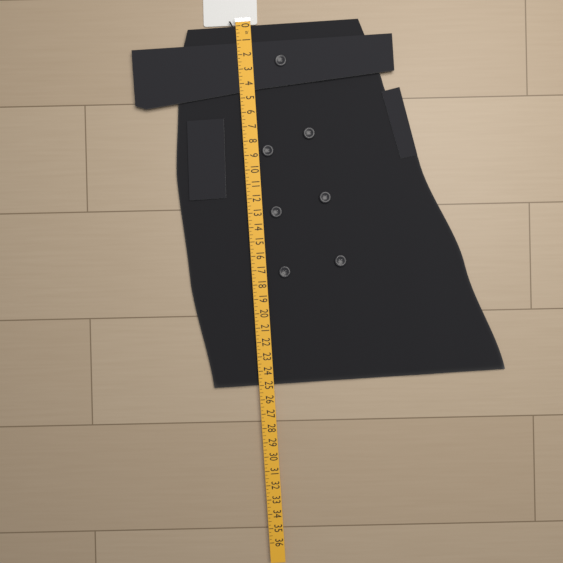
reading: 25.00 in
